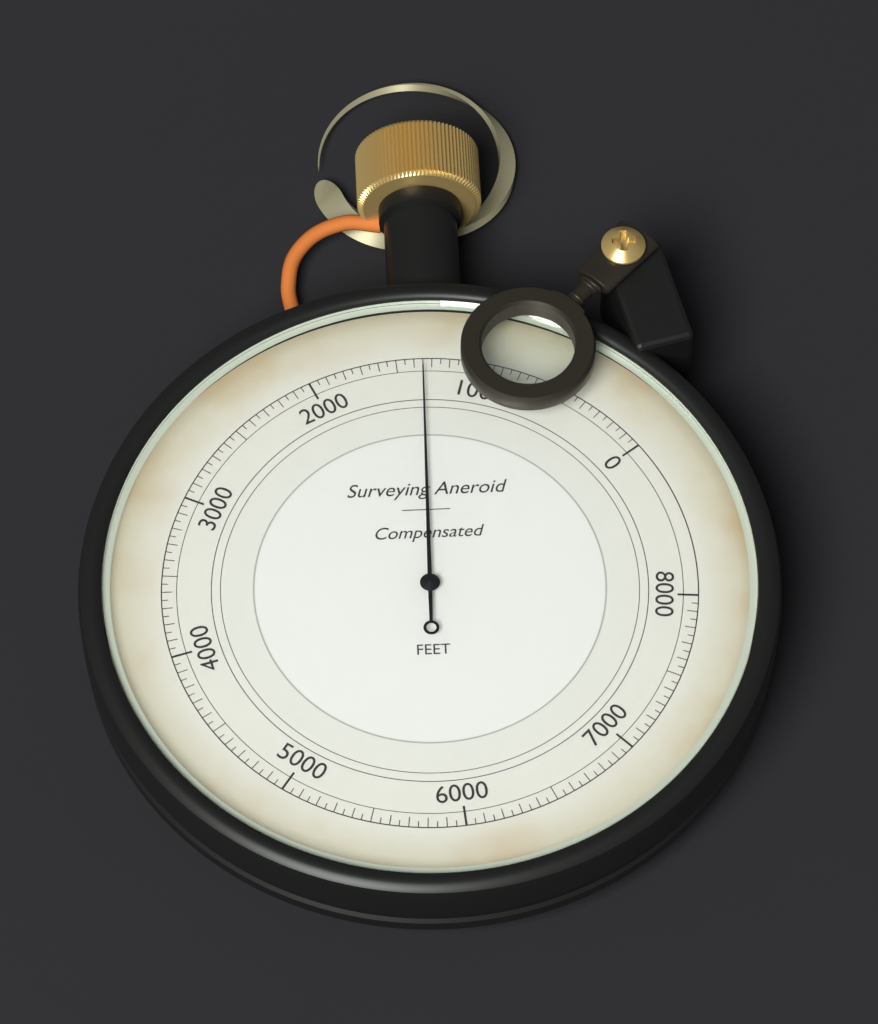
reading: 1350 ft
